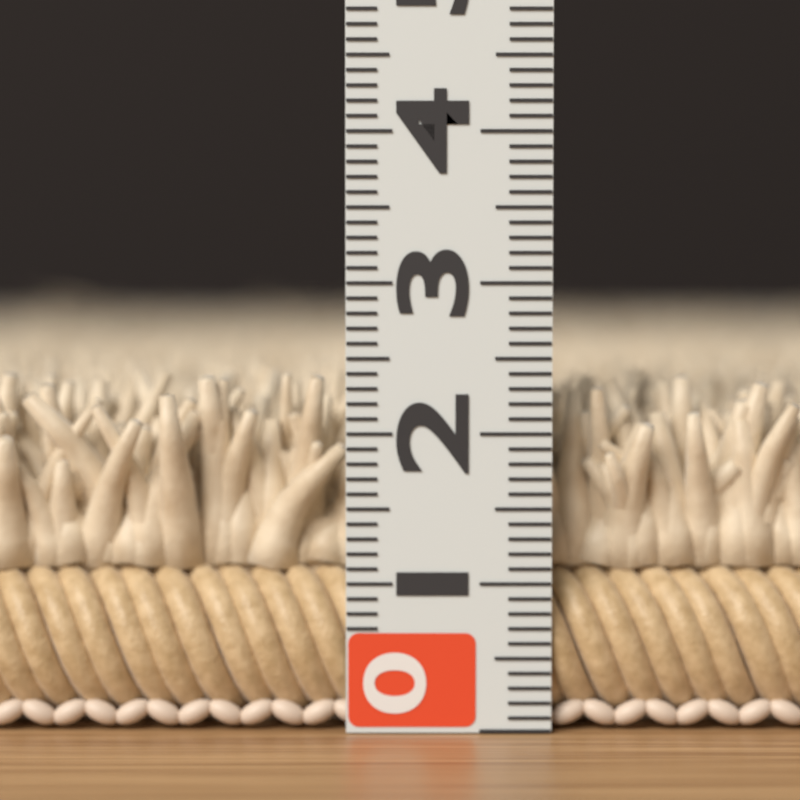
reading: 2.4 (no unit)
